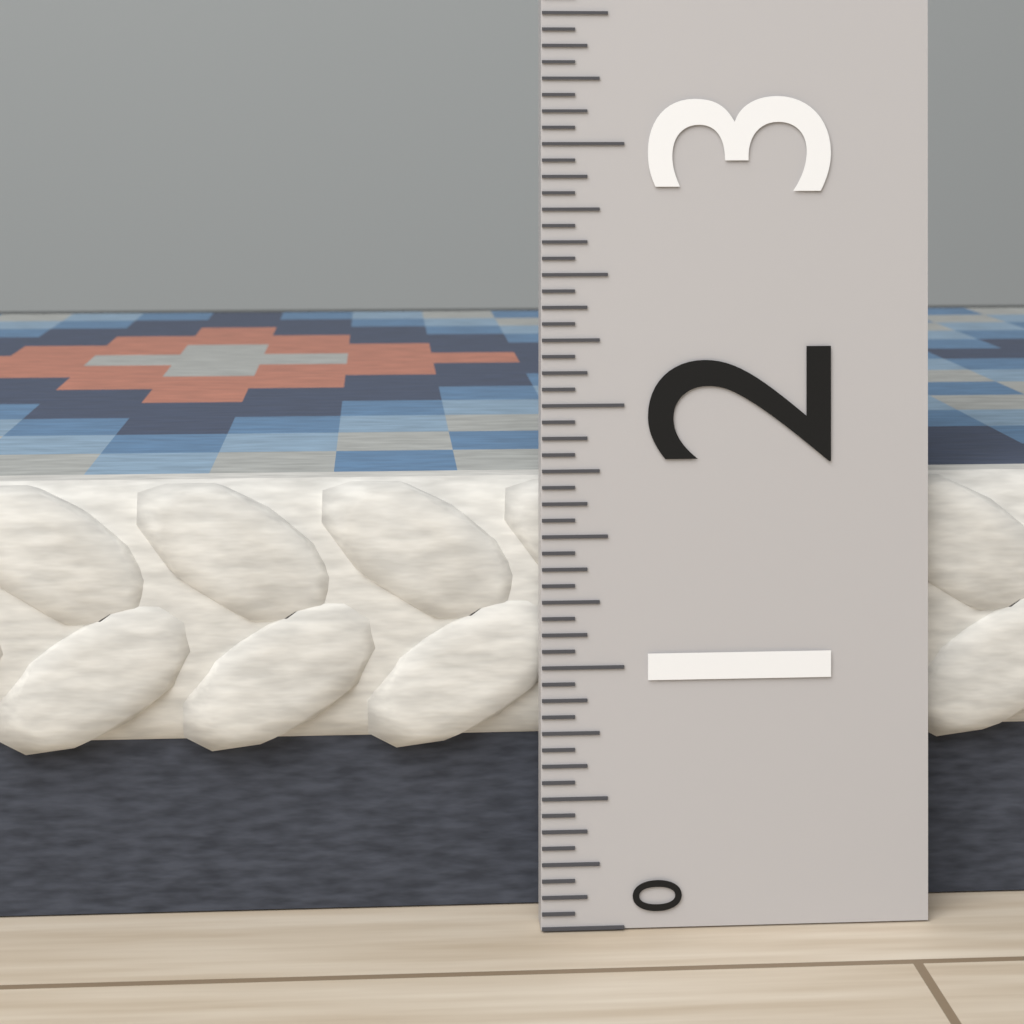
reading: 1.6875 (no unit)
